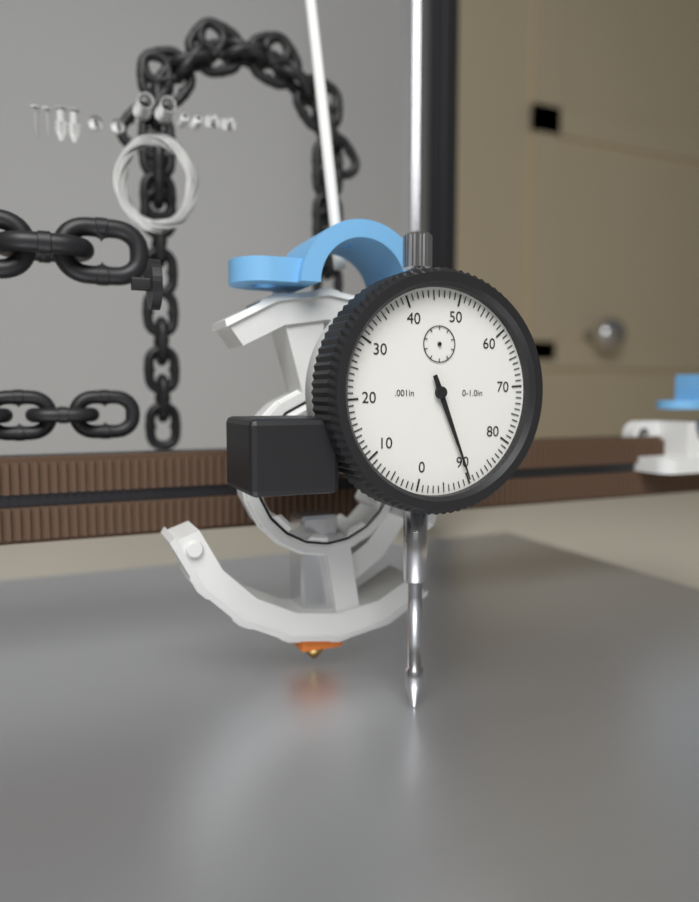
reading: 0.090 in
